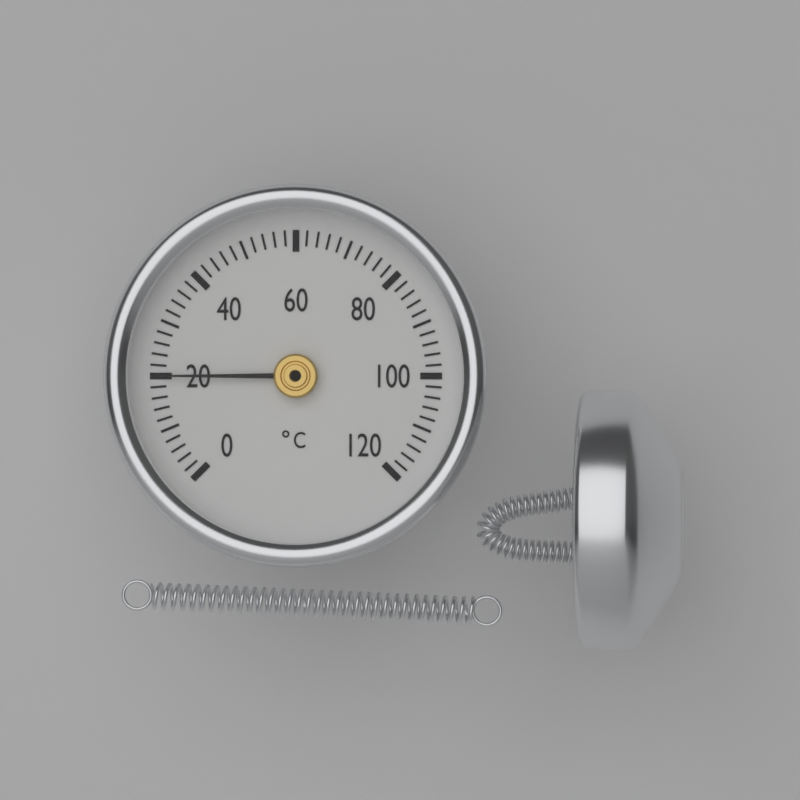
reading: 20 °C
